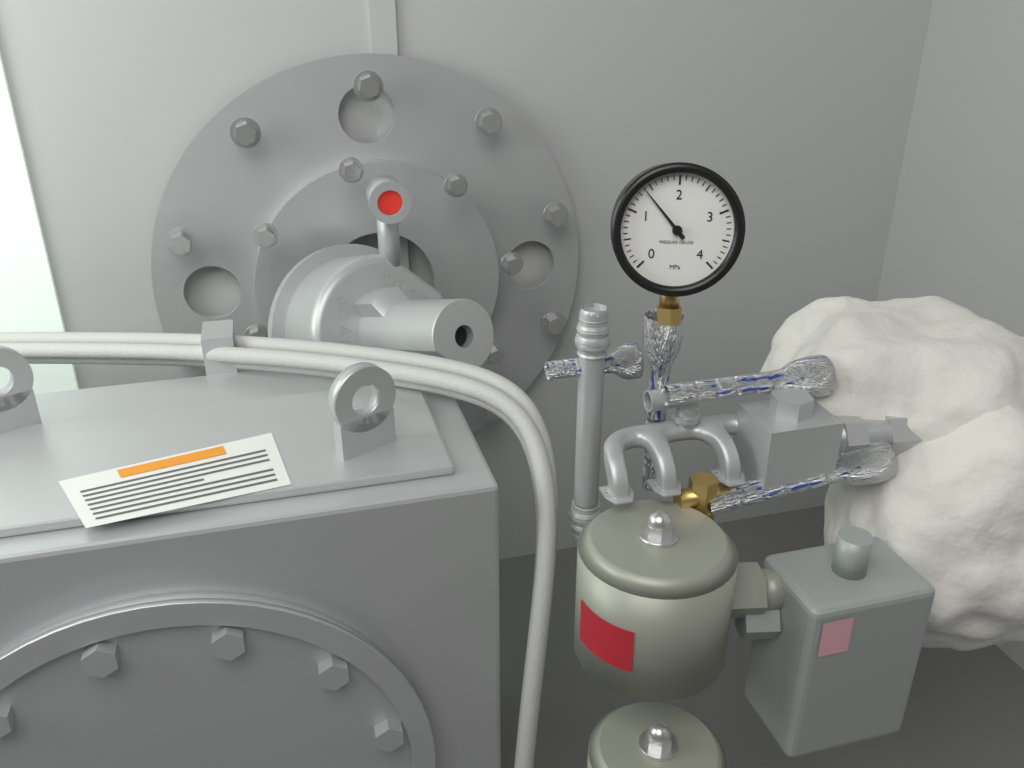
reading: 1.4 MPa
